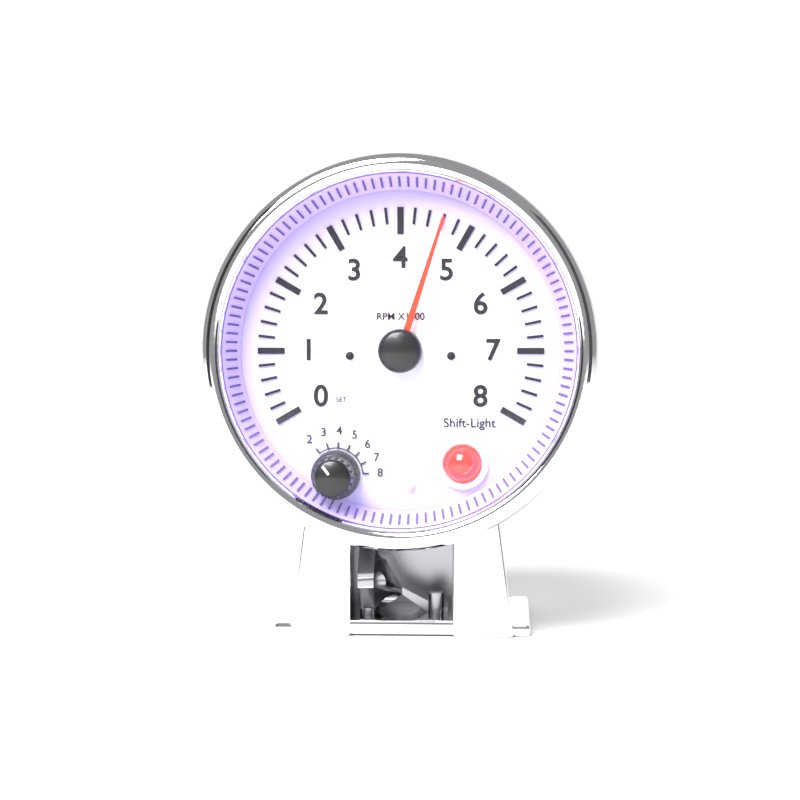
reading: 4.6 RPM x1000
